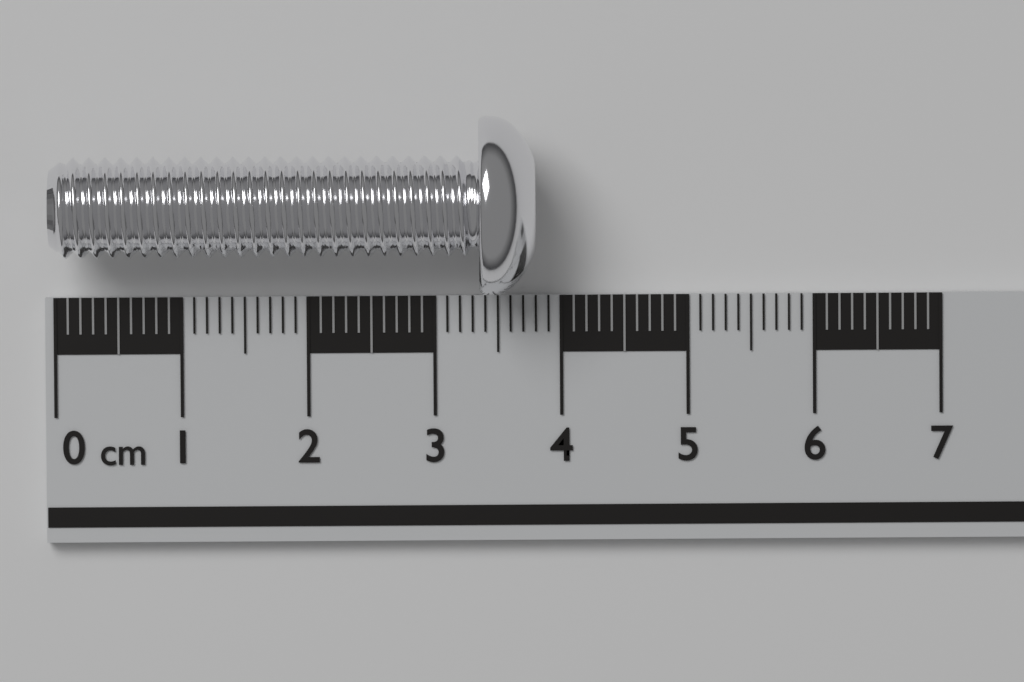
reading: 3.8 cm
